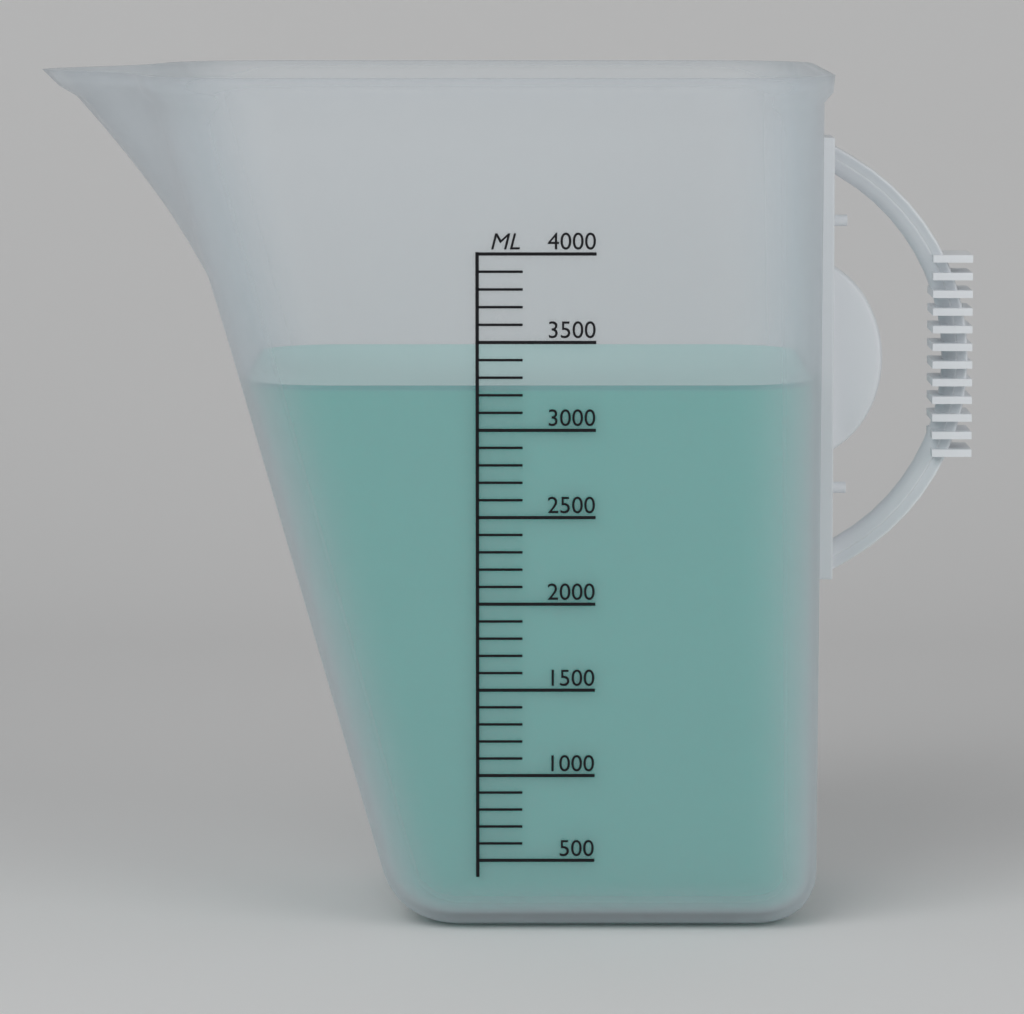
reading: 3250 ml
